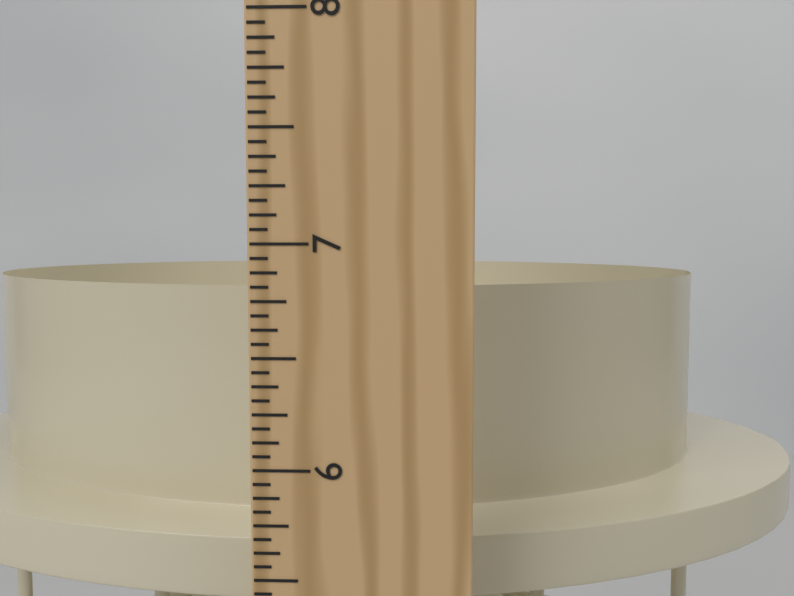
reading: 6.7500 in
